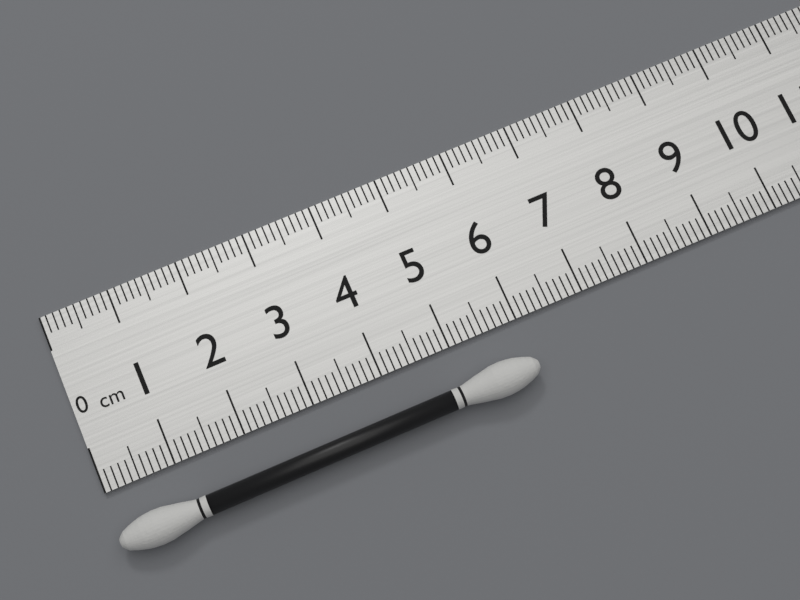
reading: 6.0 cm
